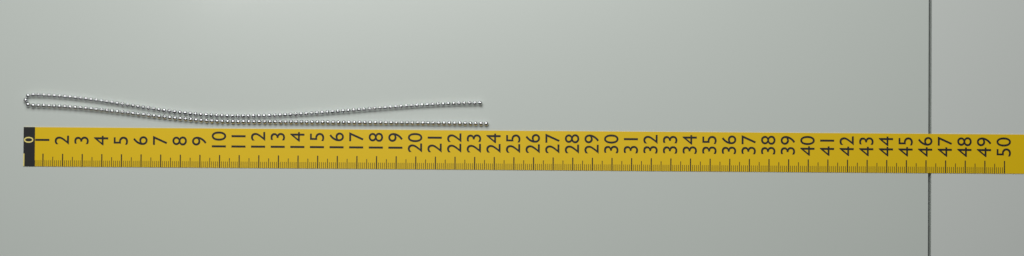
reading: 23.7 cm
